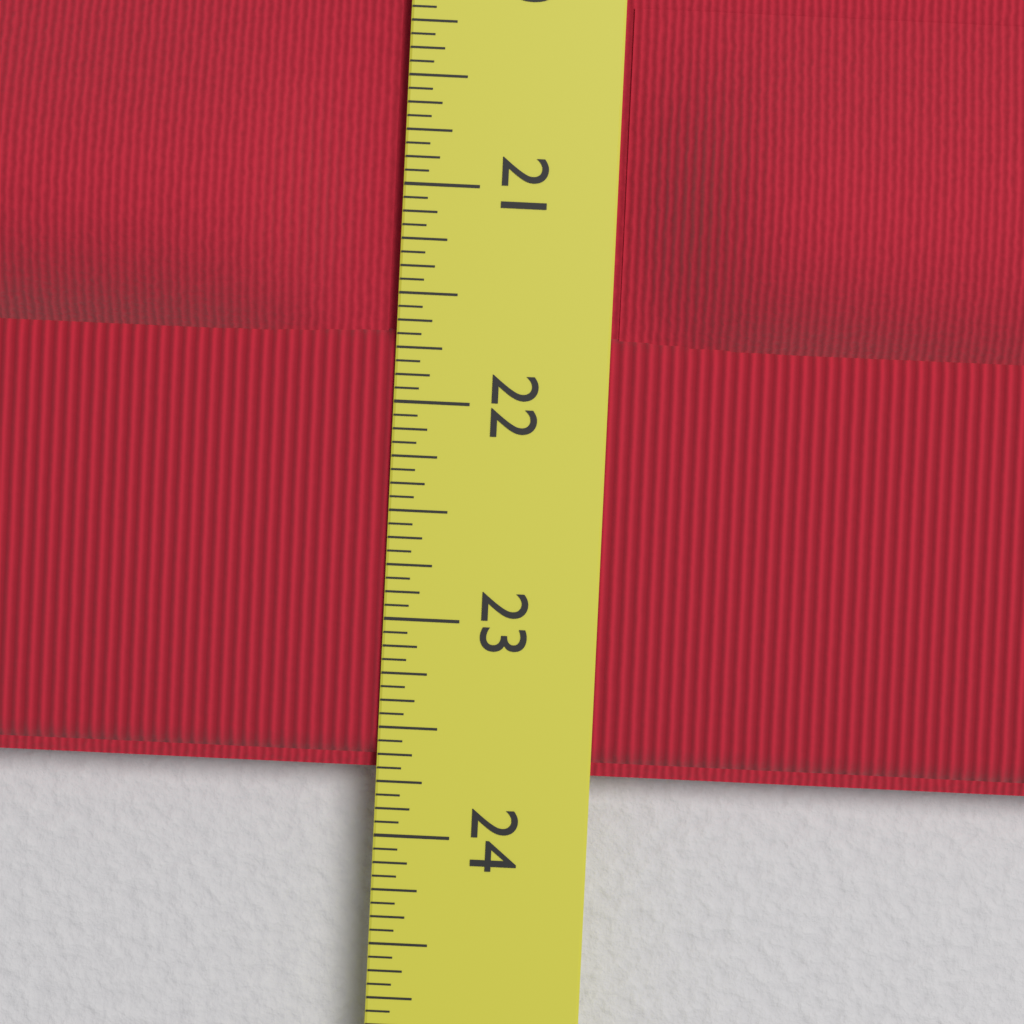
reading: 23.6875 in
